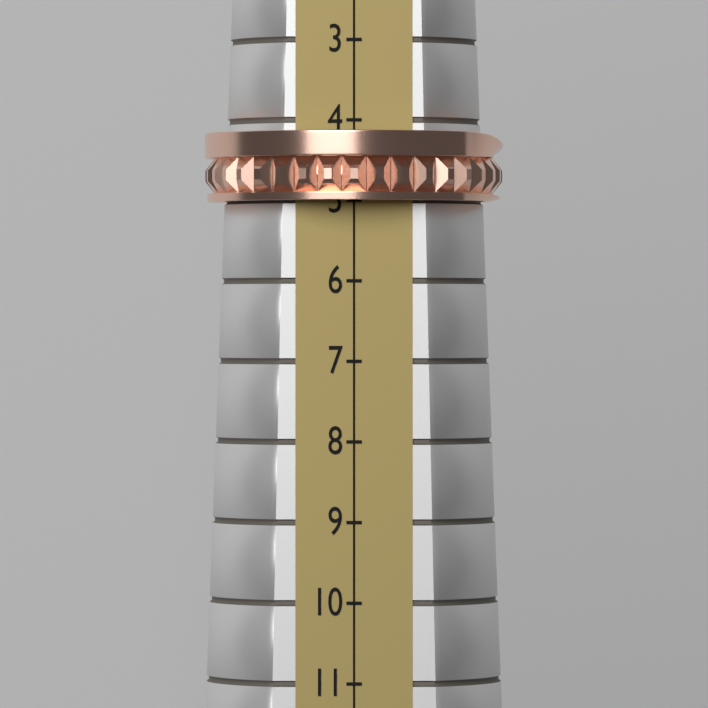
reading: 5 (no unit)
